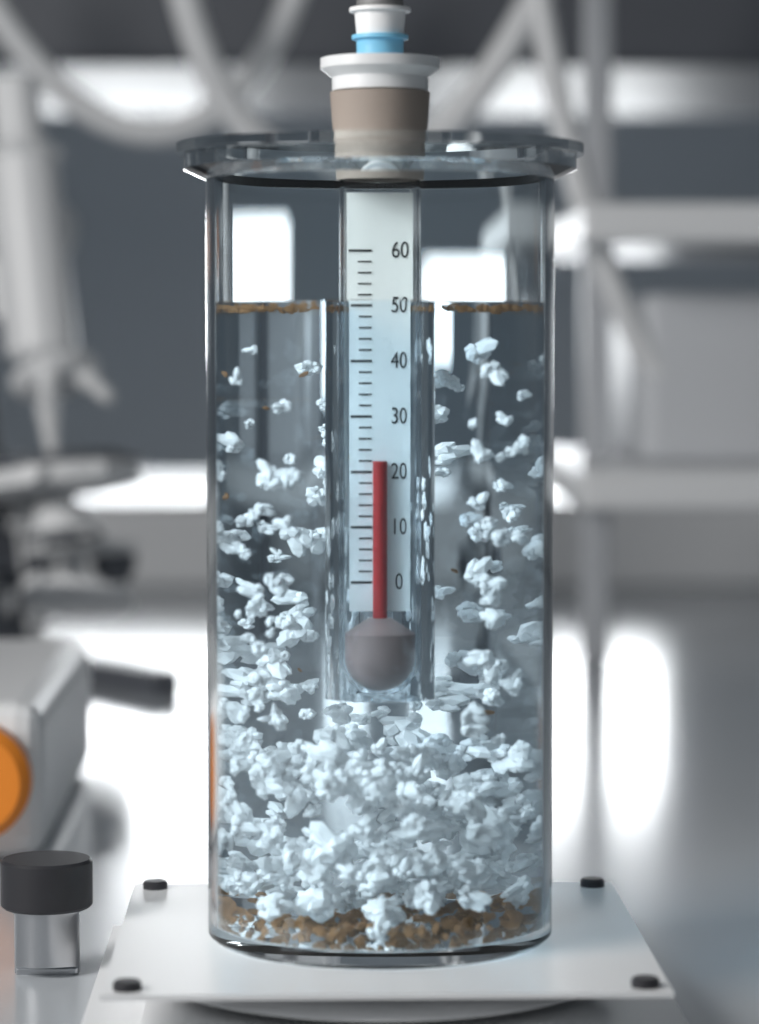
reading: 22 (no unit)
